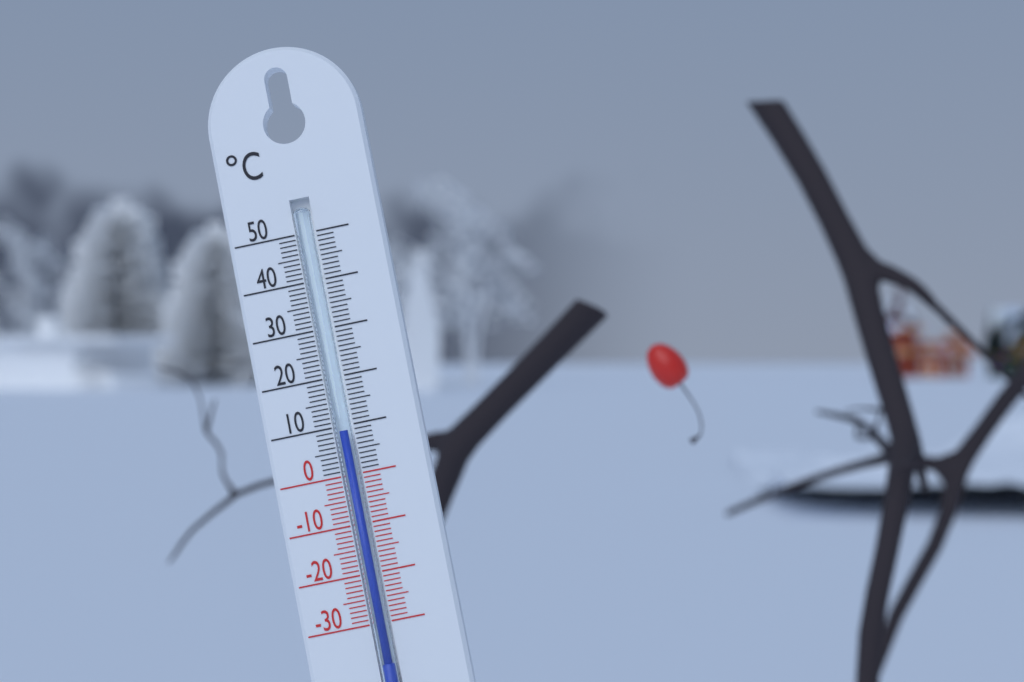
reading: 9 °C
